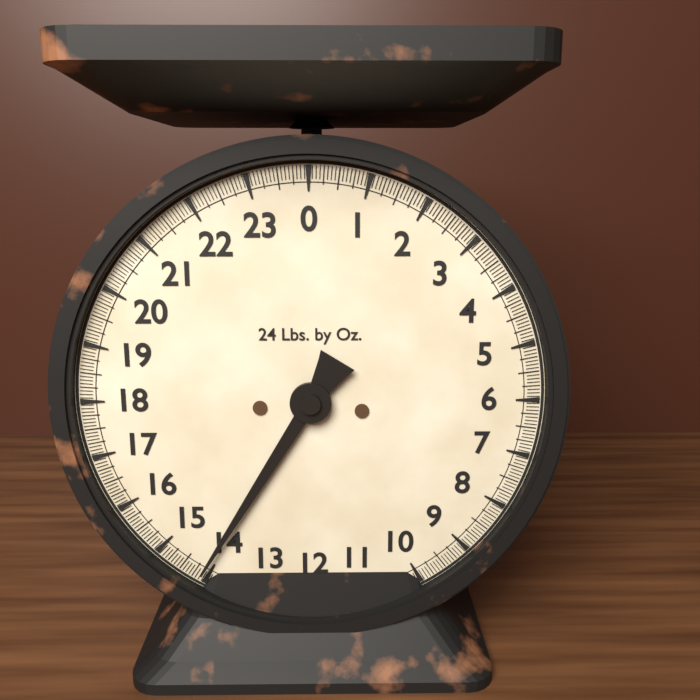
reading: 14.1250 lb
